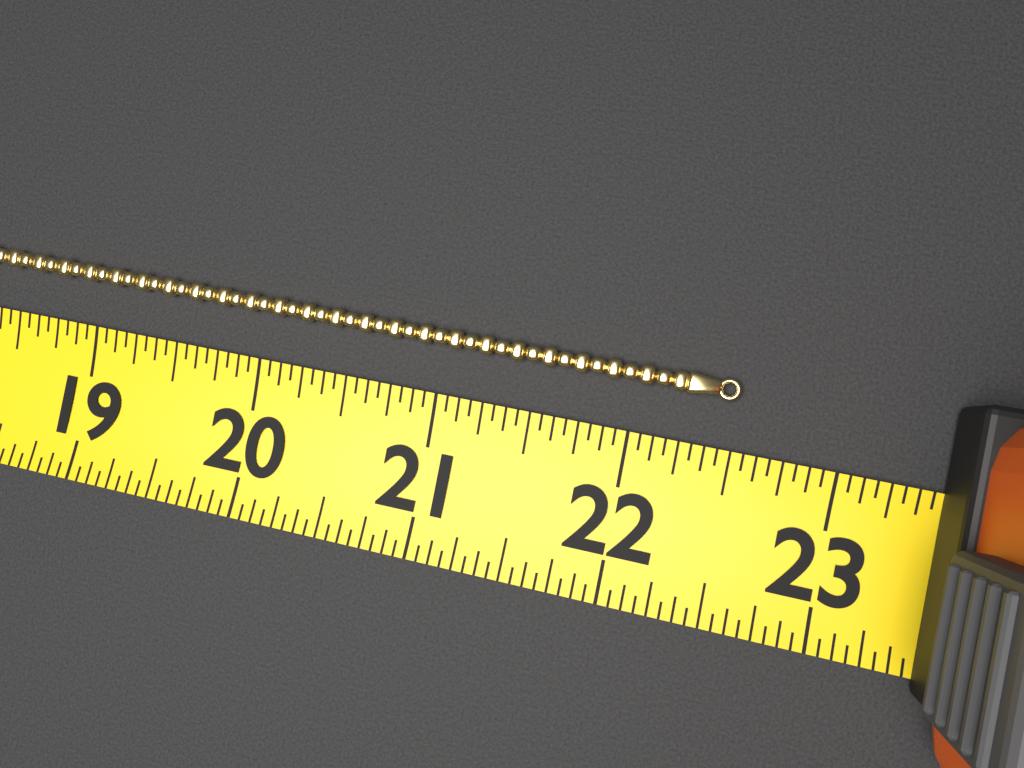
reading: 22.5000 (no unit)
